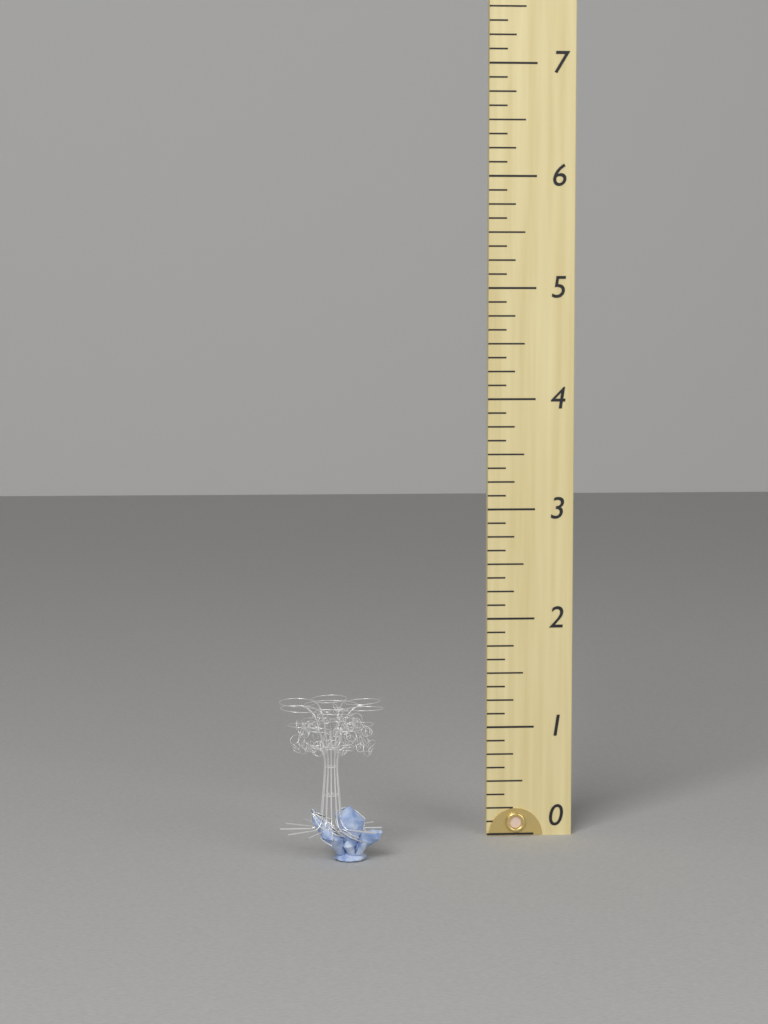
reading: 1.375 (no unit)
